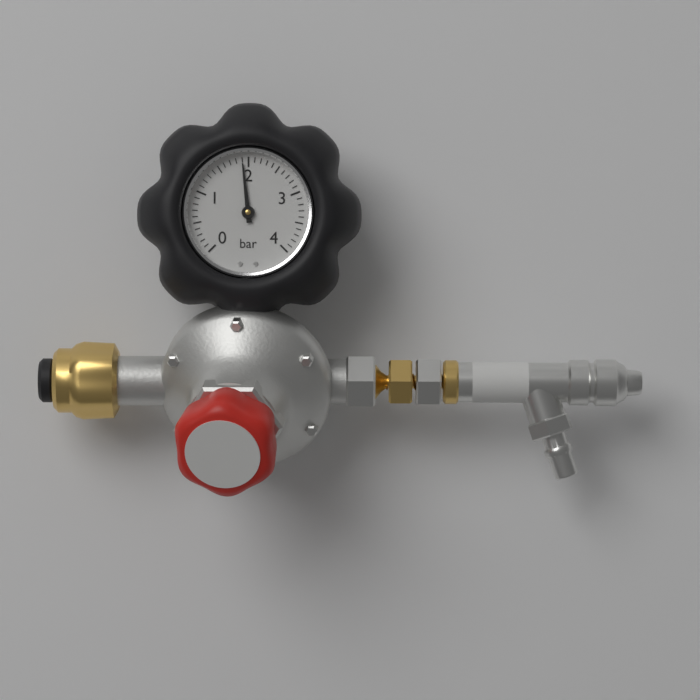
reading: 1.9 bar
